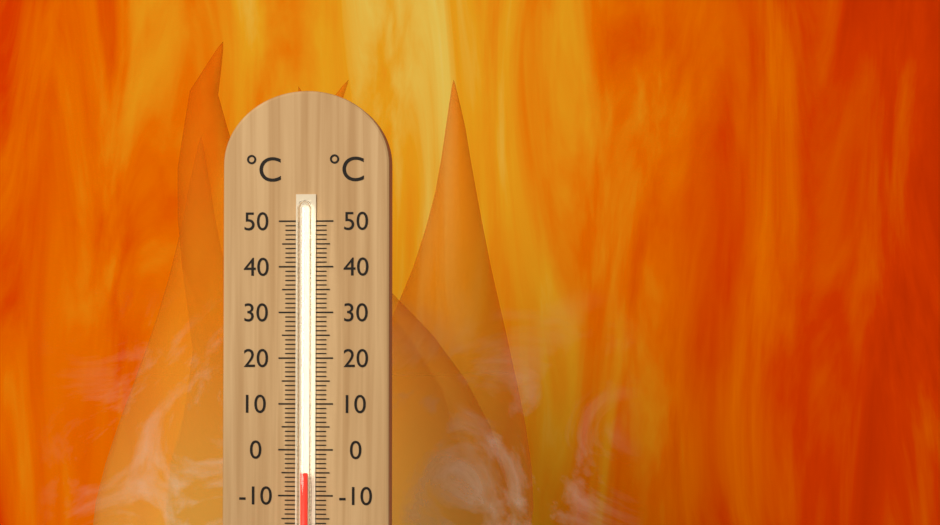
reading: -5 °C
